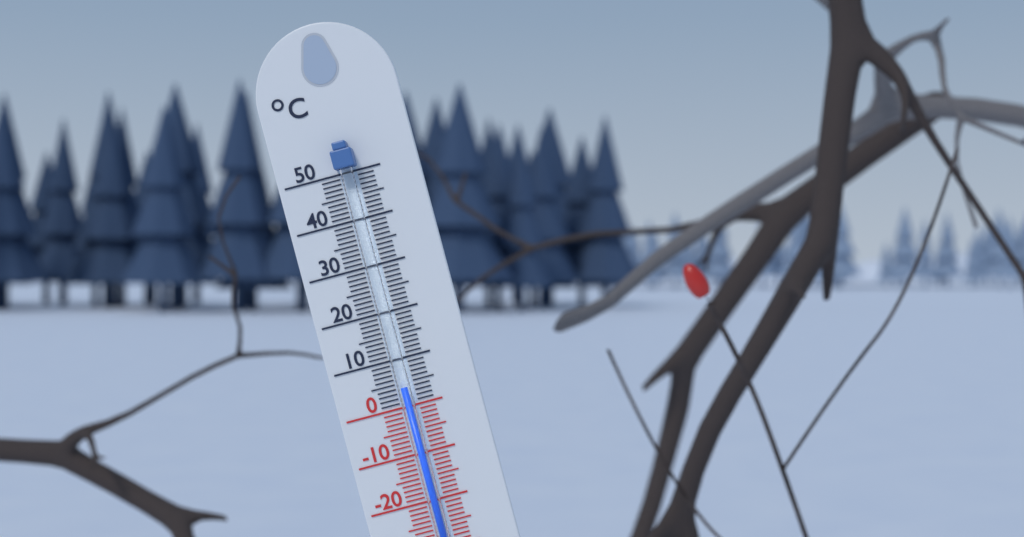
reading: 4 °C
